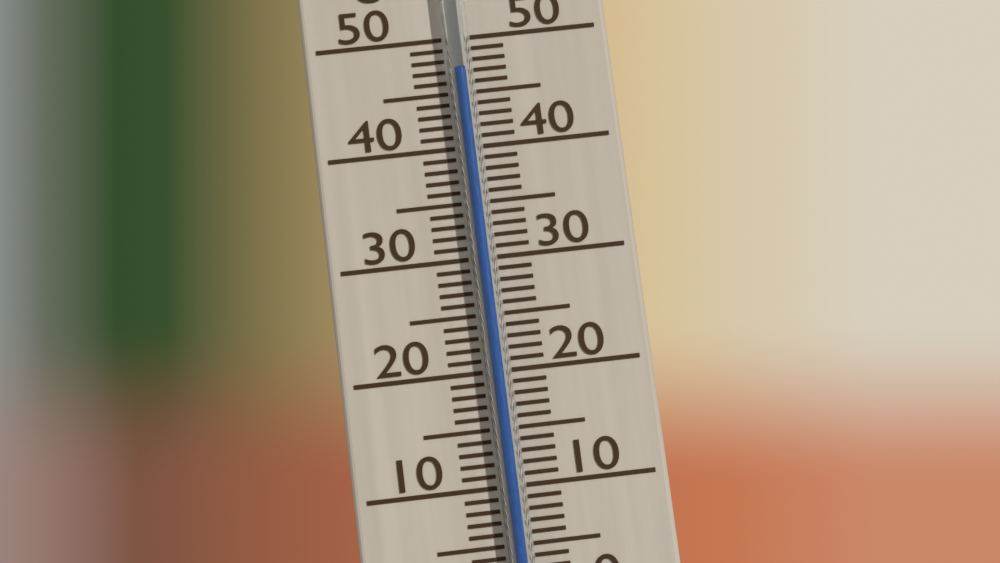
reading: 47 °C
